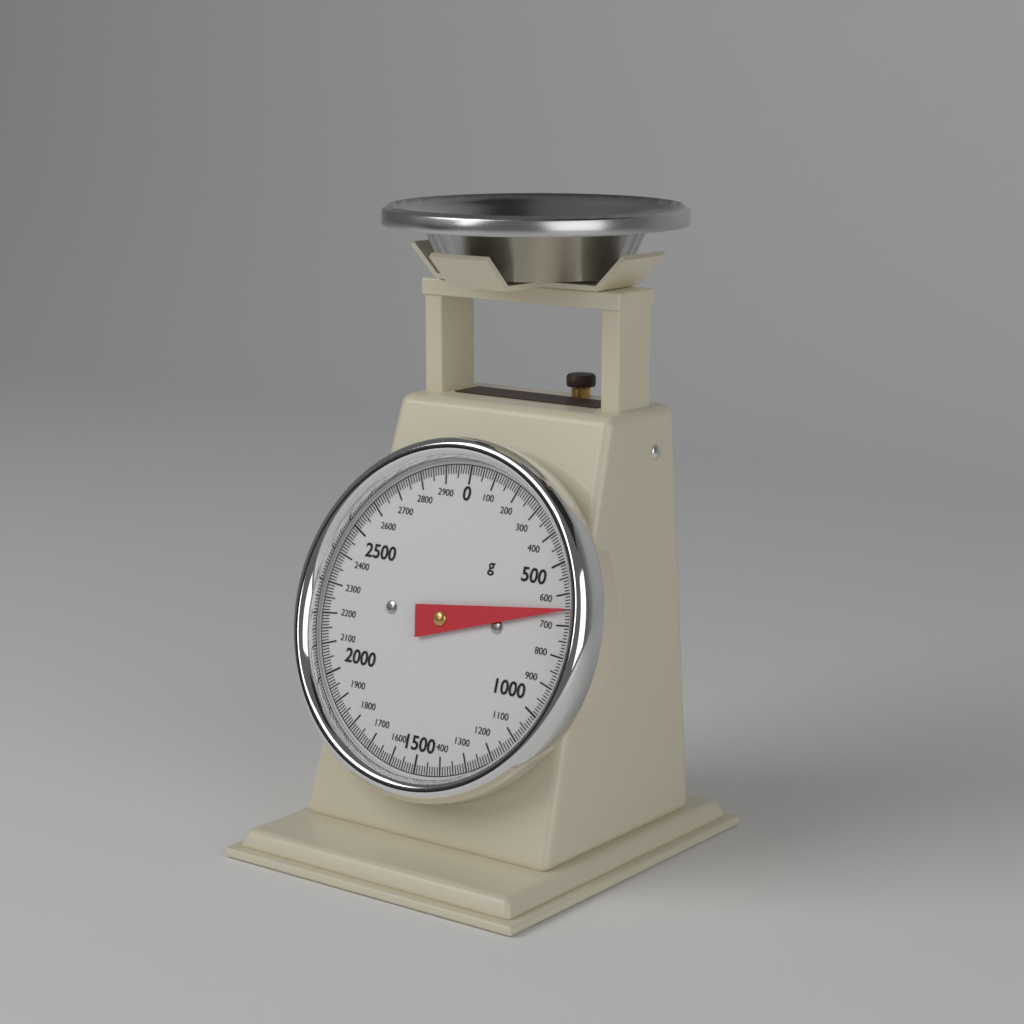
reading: 650 g
